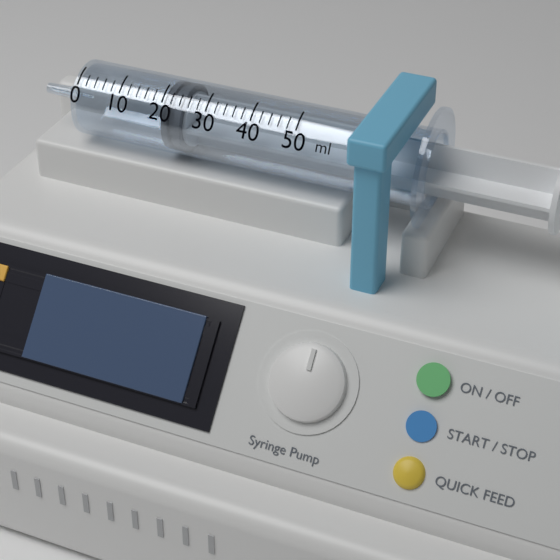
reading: 20 ml
